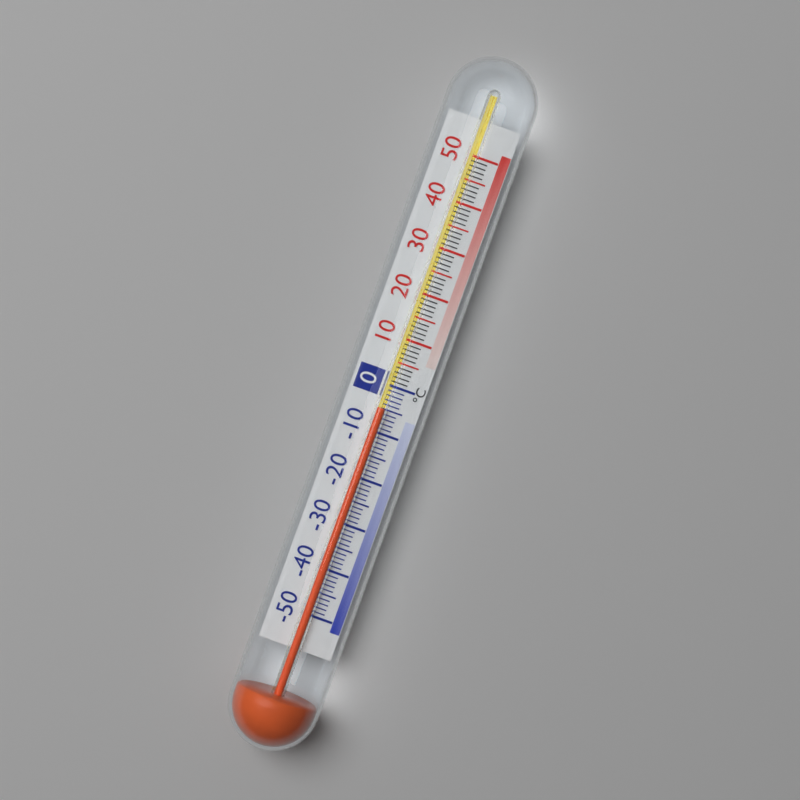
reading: -5 °C
